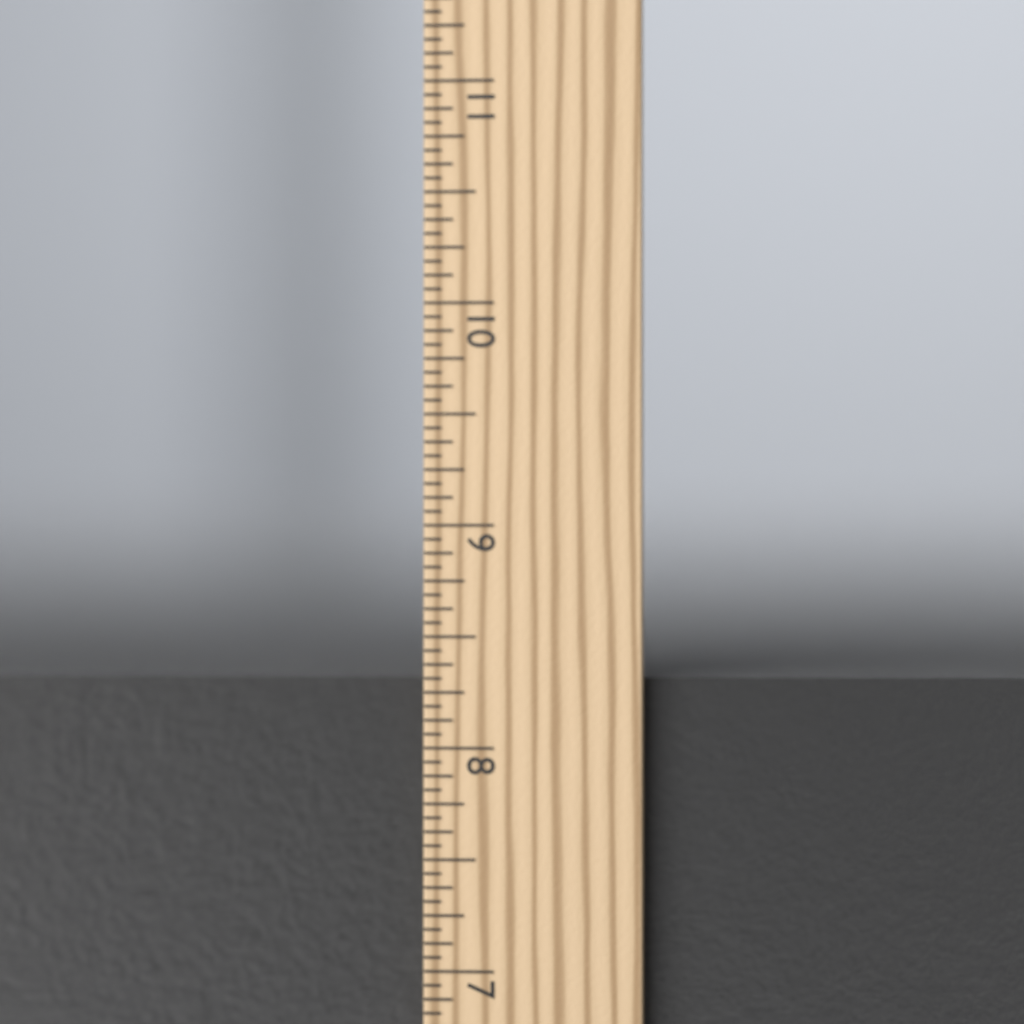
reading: 8.3125 in
